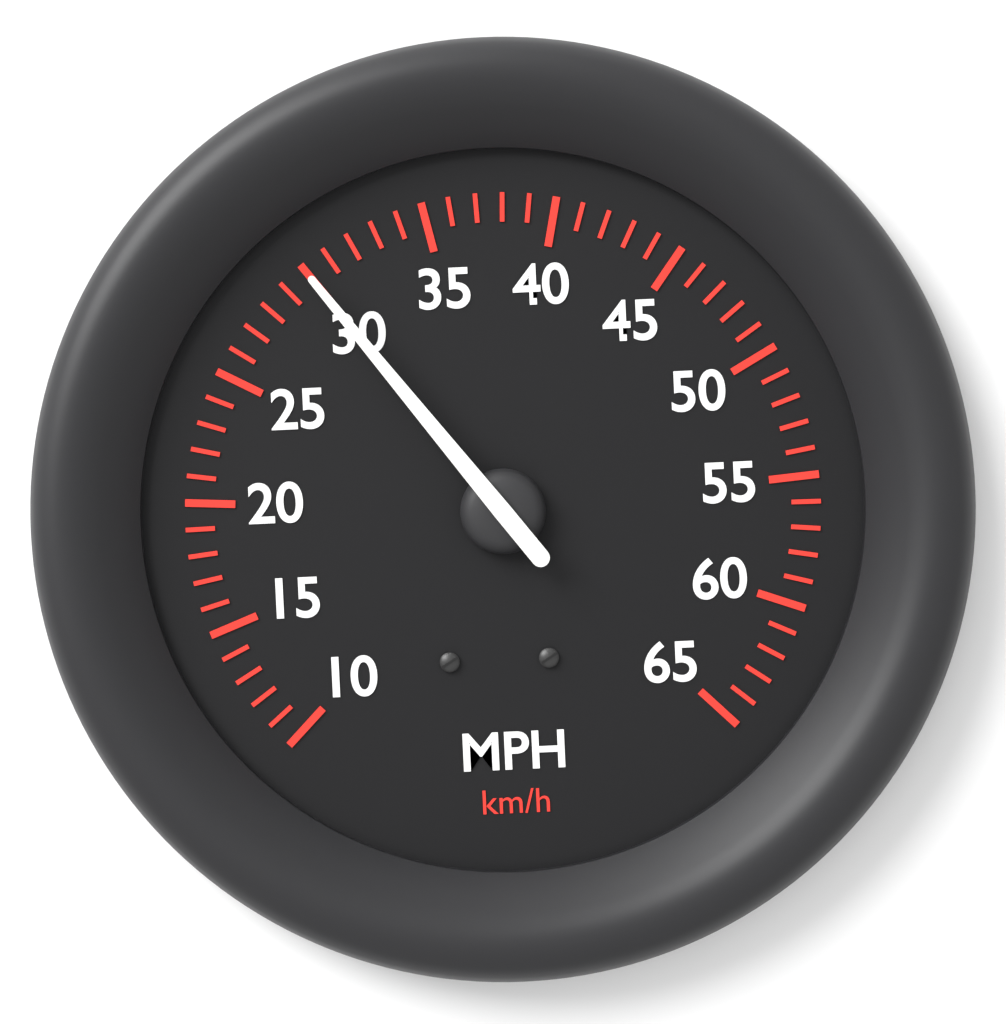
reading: 30 mph
